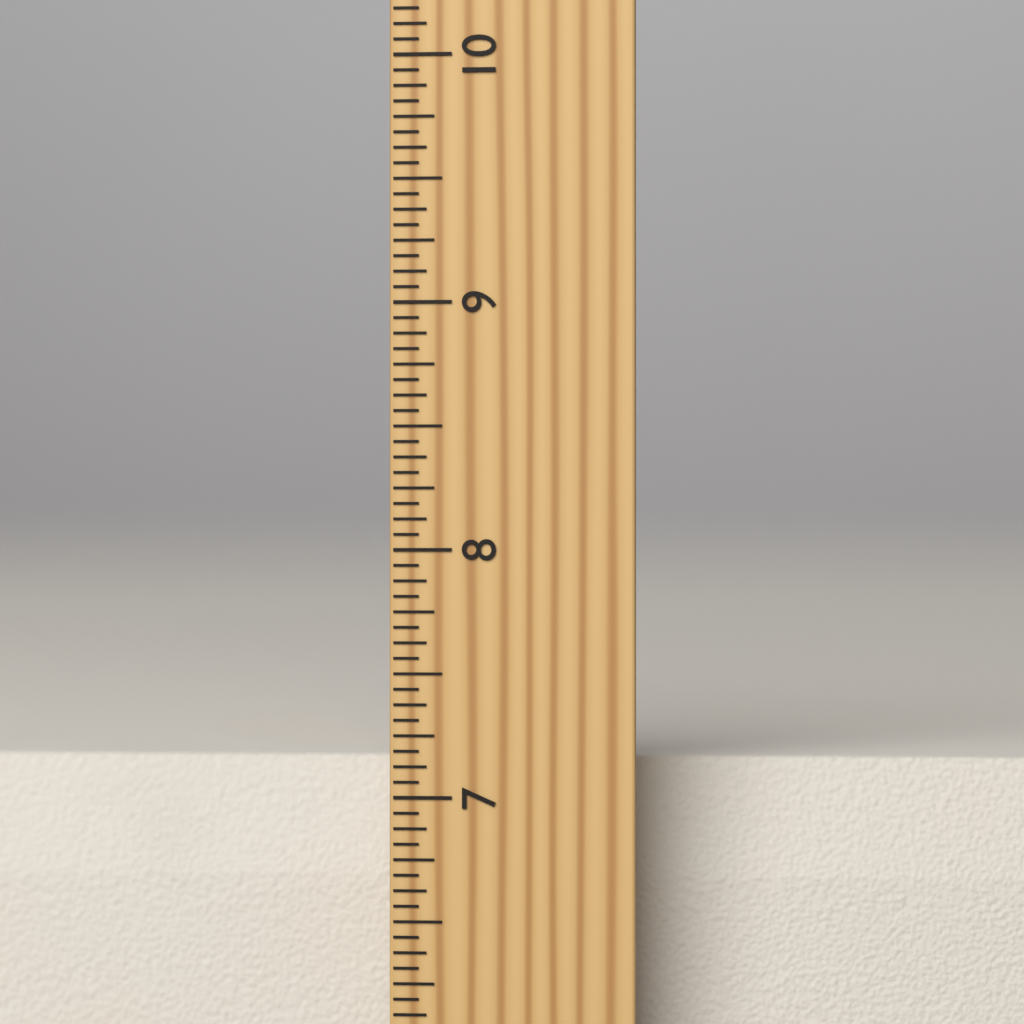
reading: 7.1250 inch
